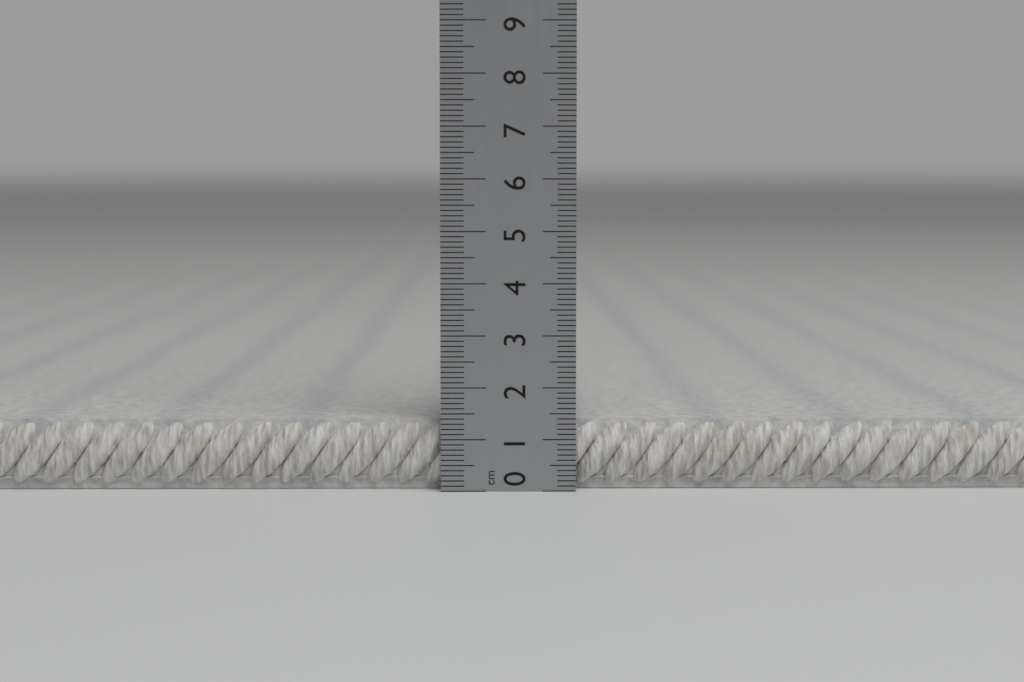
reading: 1.4 cm
